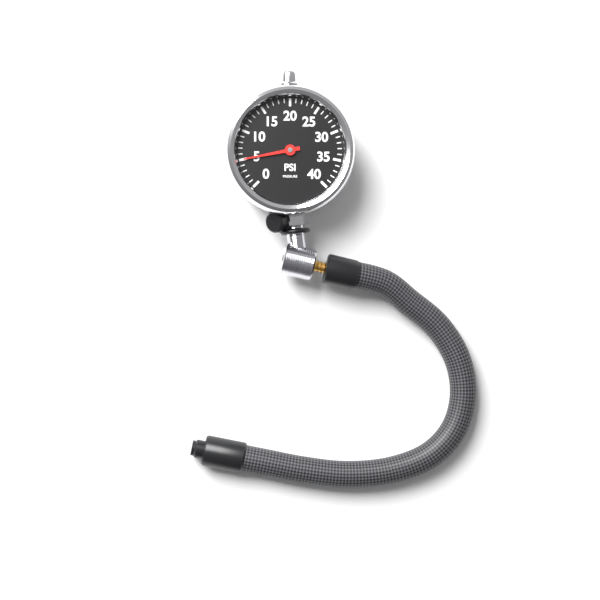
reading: 5 psi
